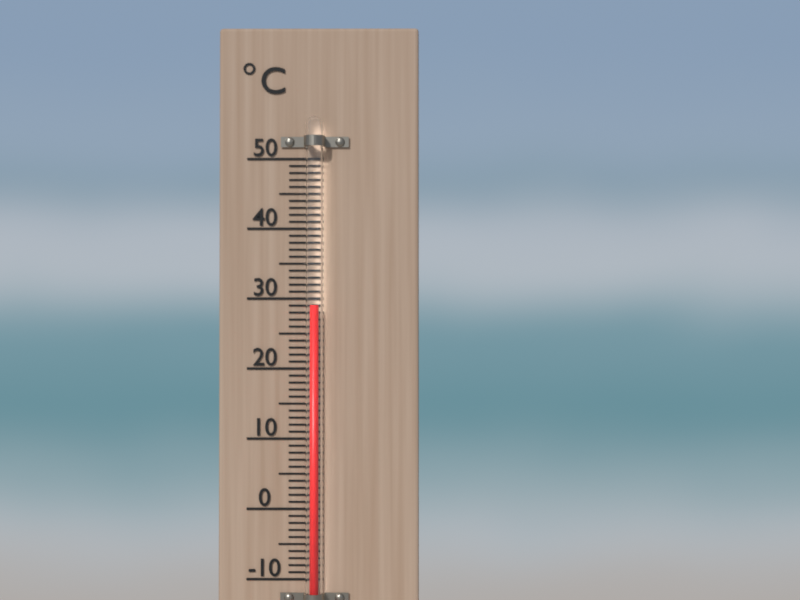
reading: 29 °C
